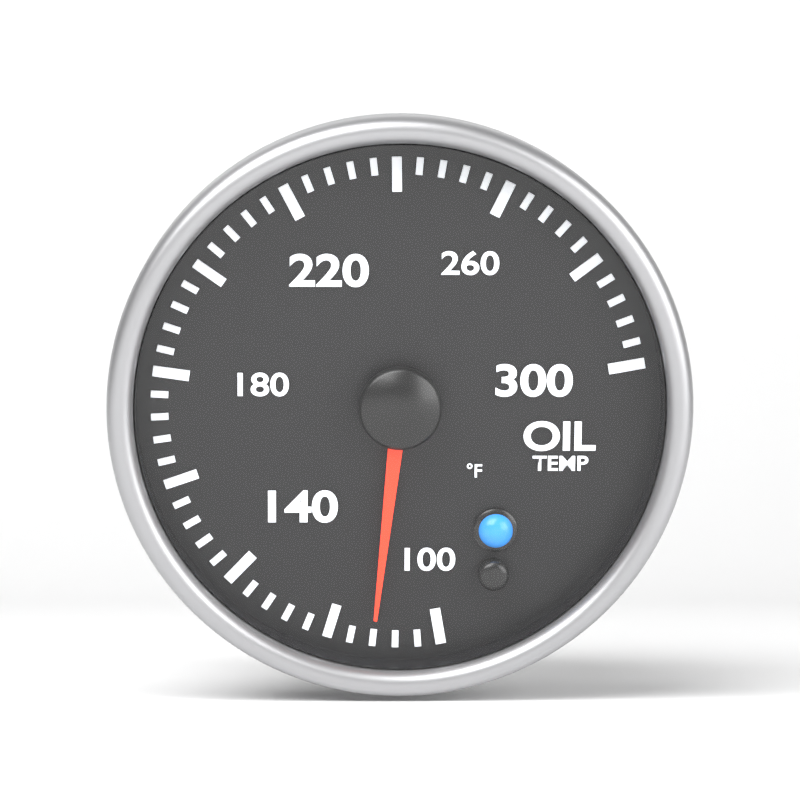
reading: 112 °F
